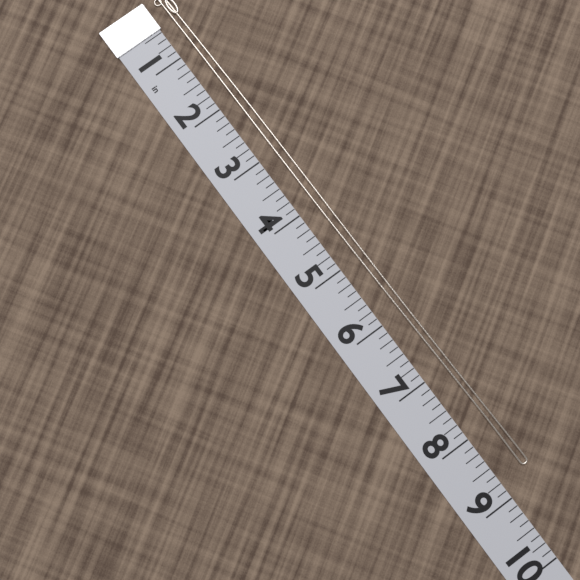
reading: 8.750 in
